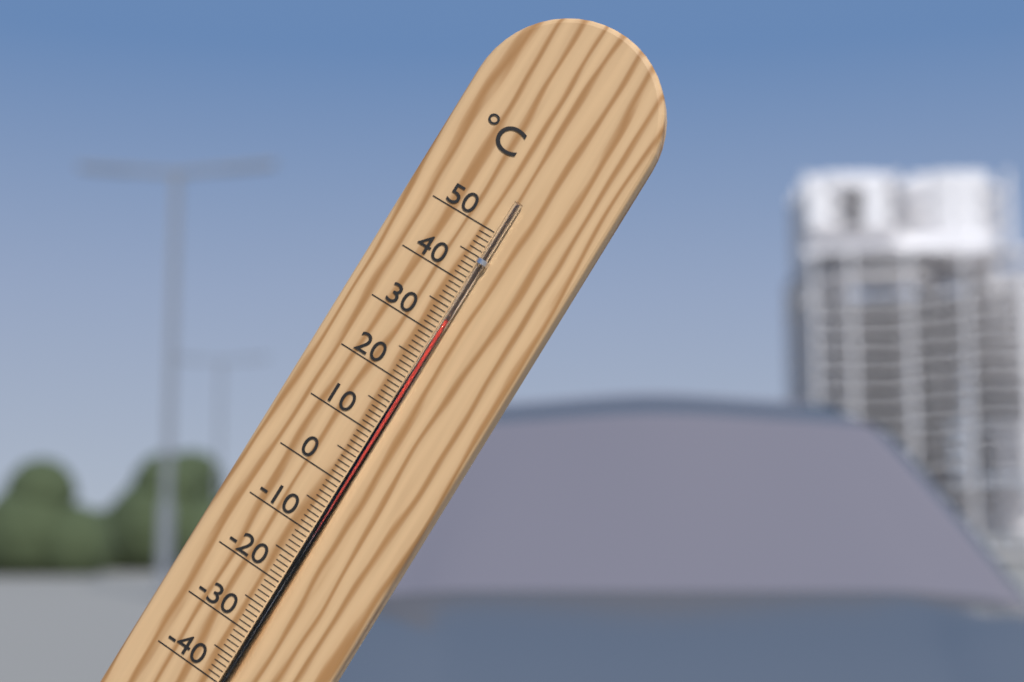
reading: 33 °C
